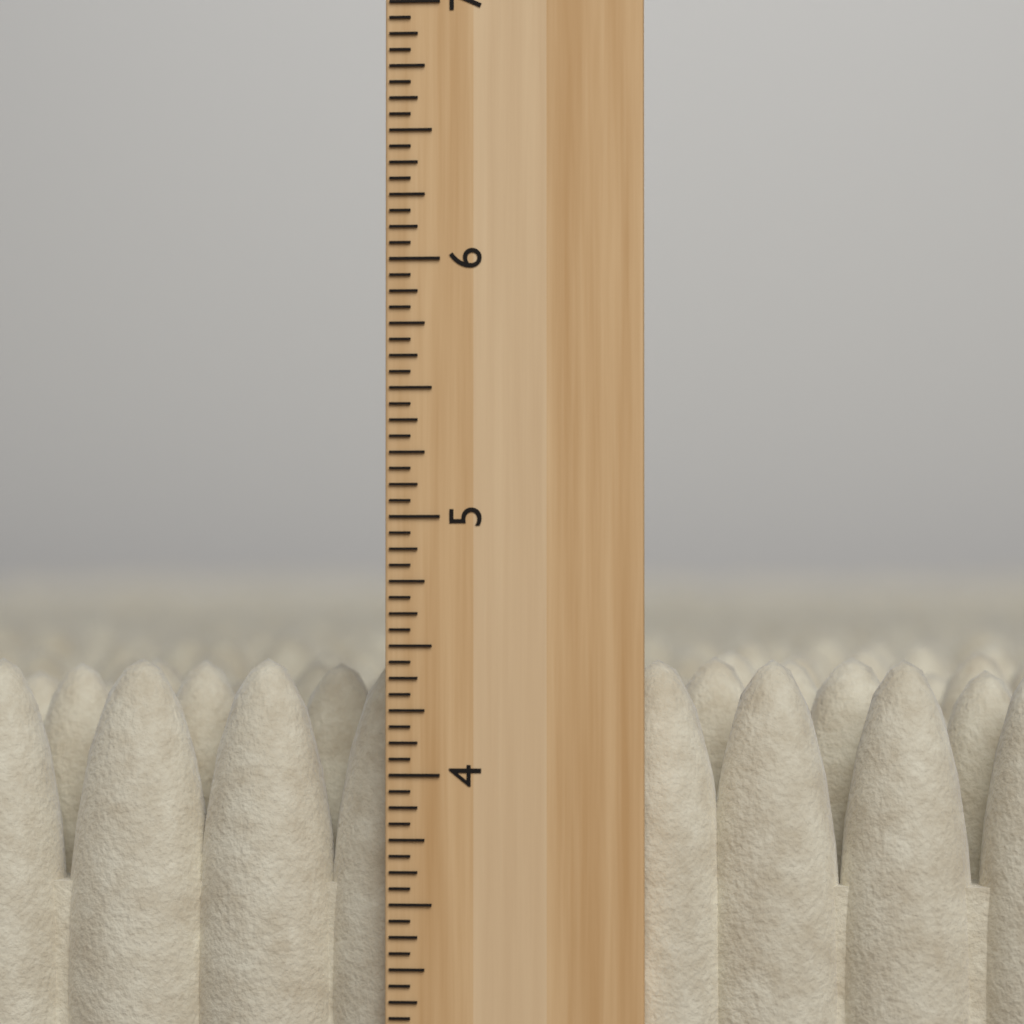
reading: 4.4375 inch
